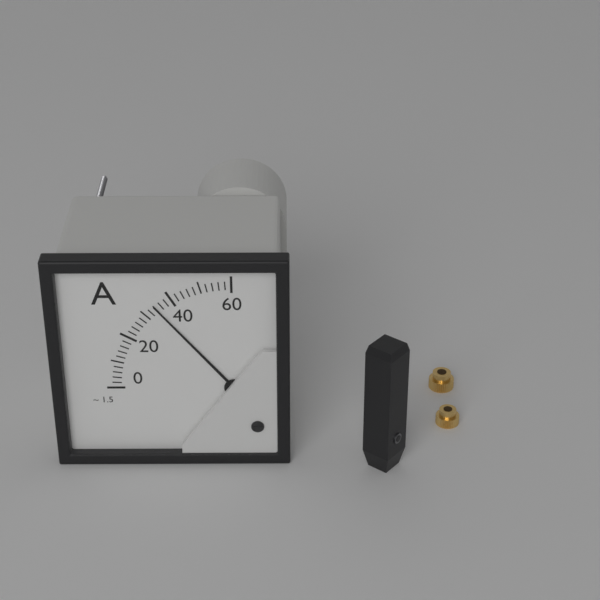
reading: 34 A
